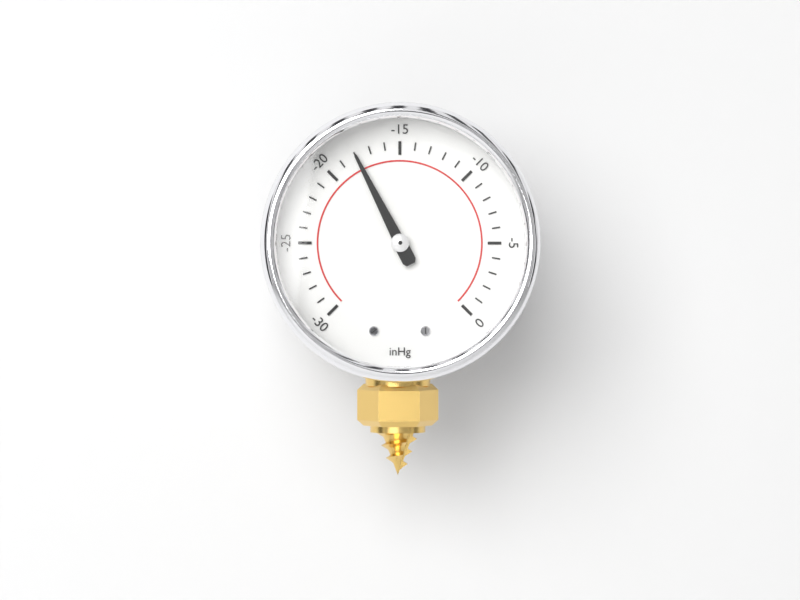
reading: -18 inHg
